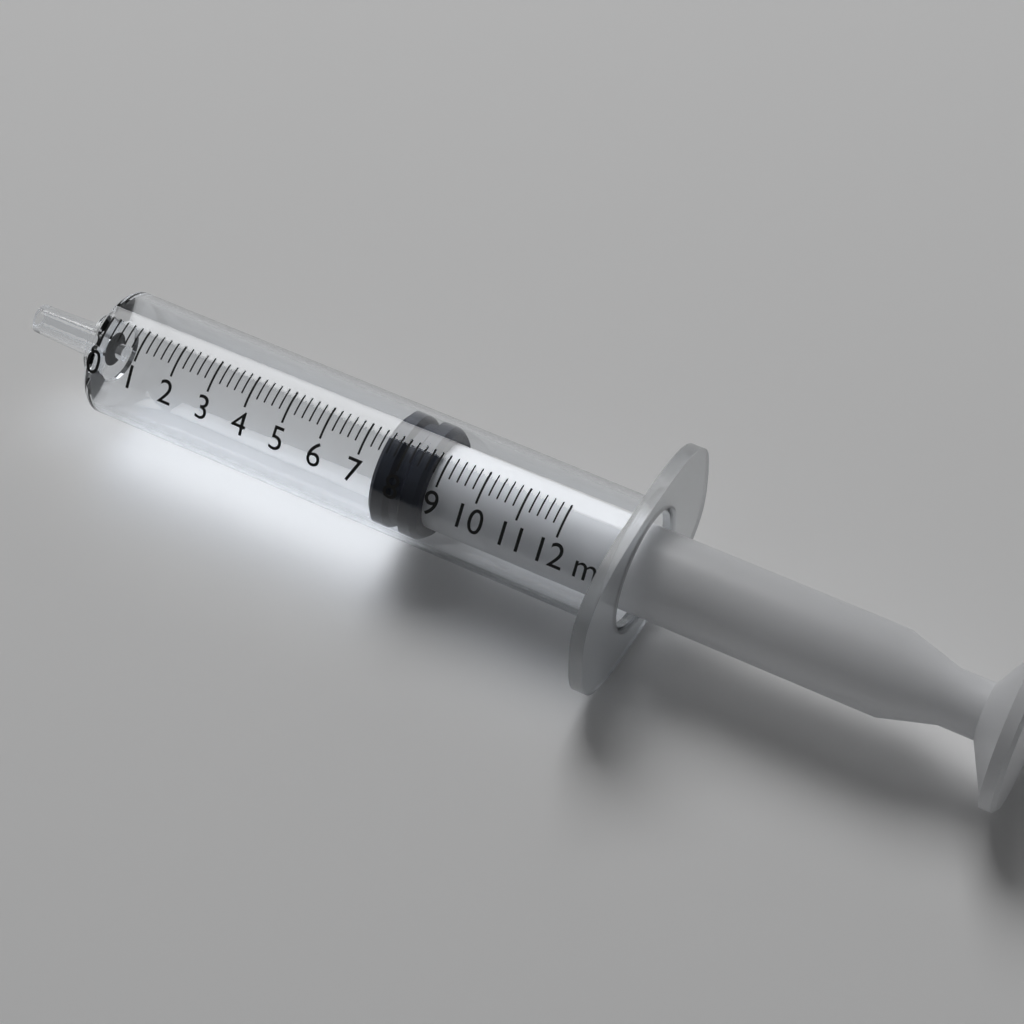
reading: 7.4 ml
